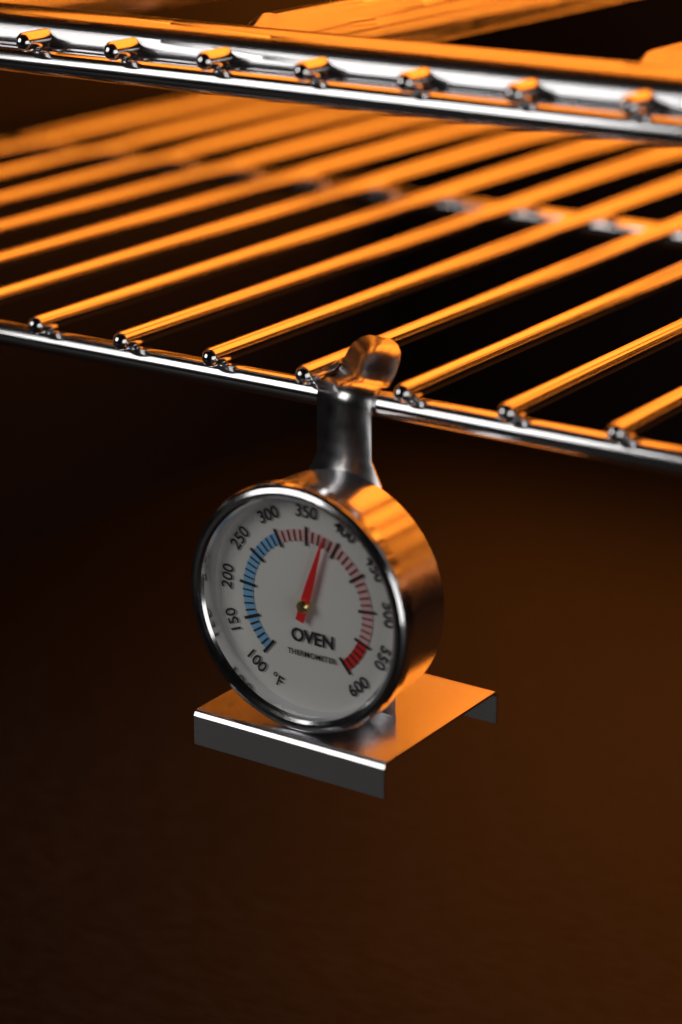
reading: 380 °F
